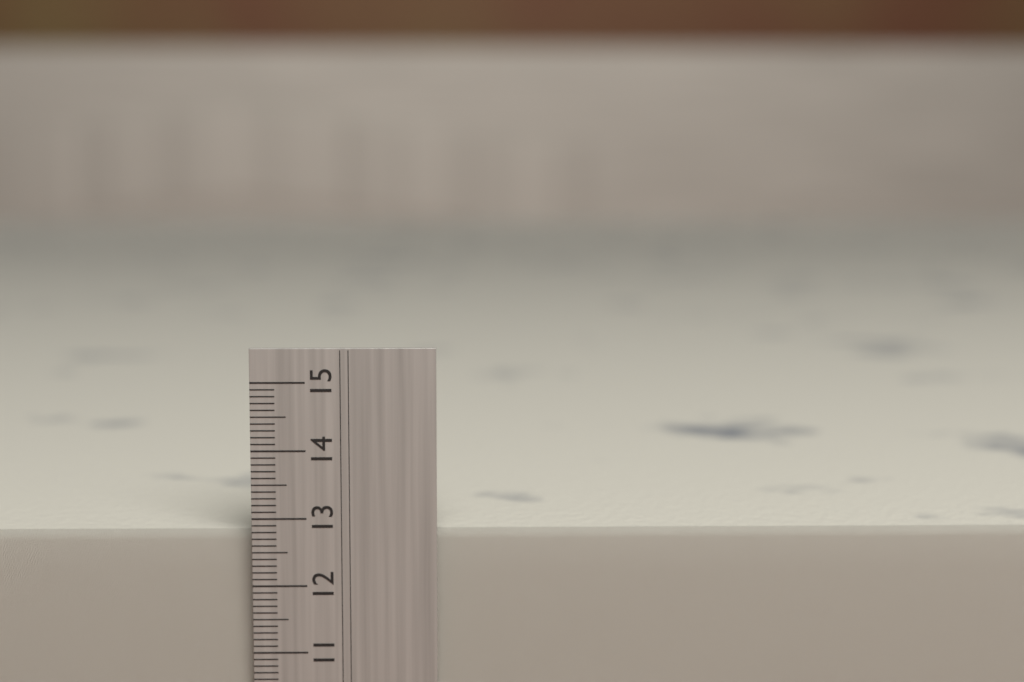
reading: 12.8 cm
